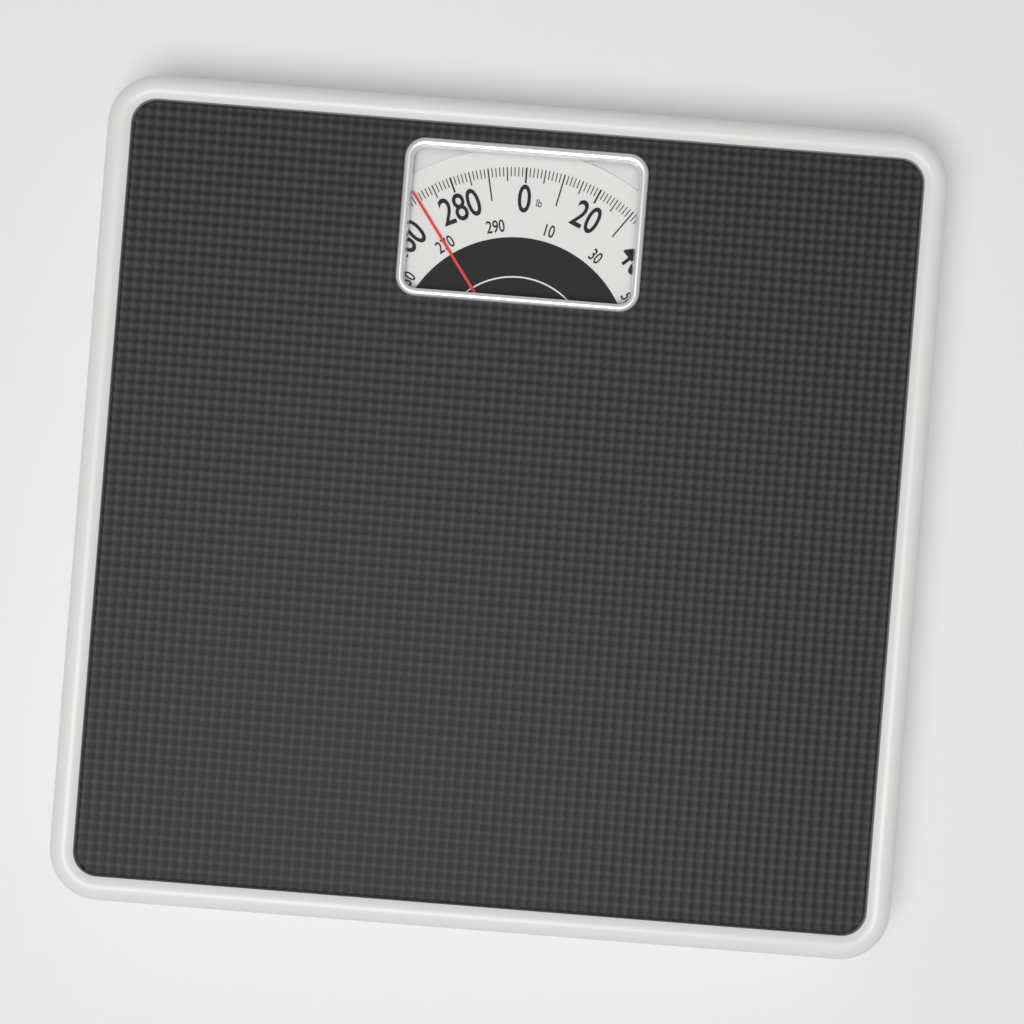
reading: 270 lb
